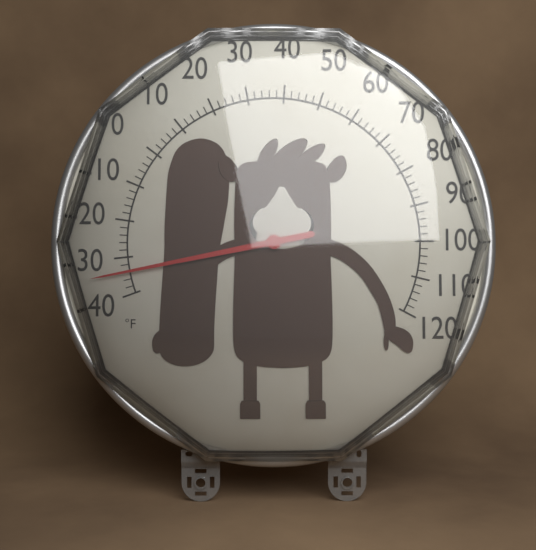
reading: -34 °F
